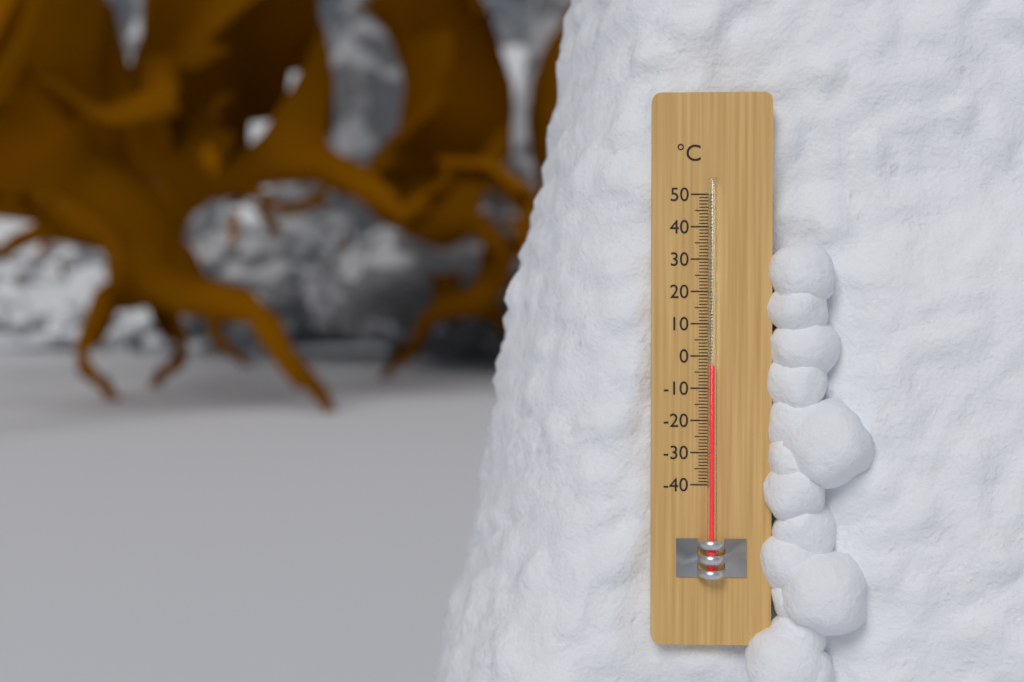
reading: -3 °C
